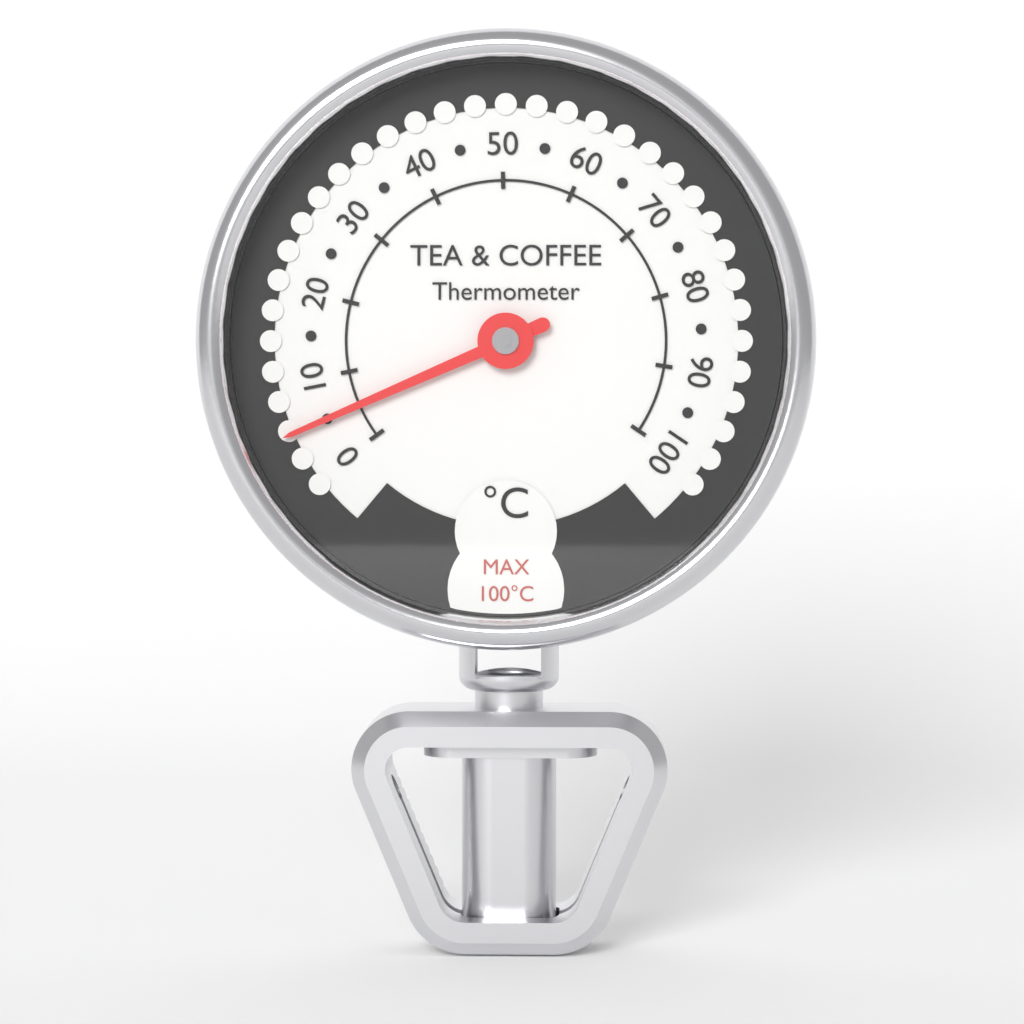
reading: 5 °C
